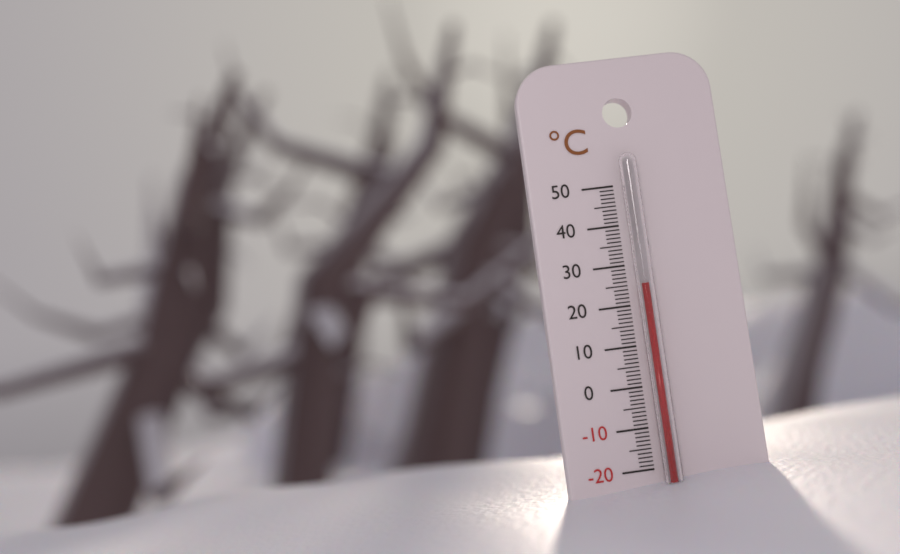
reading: 25 °C
